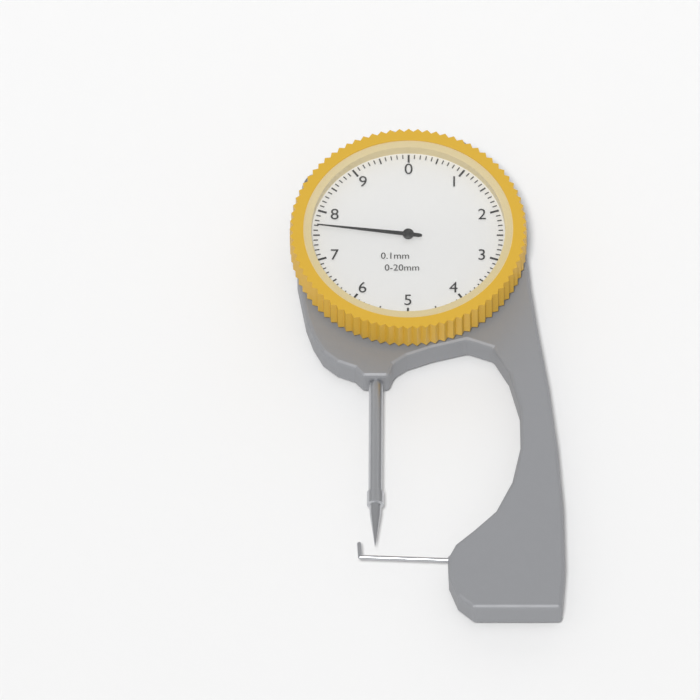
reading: 7.7 mm
